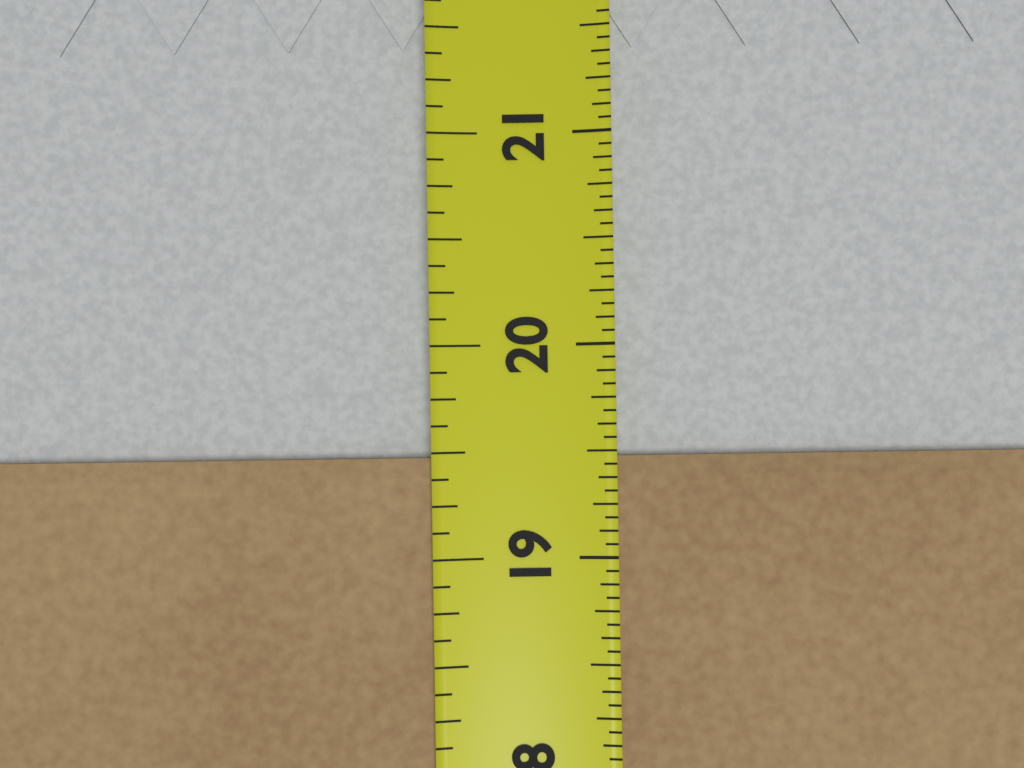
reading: 19.5000 in
